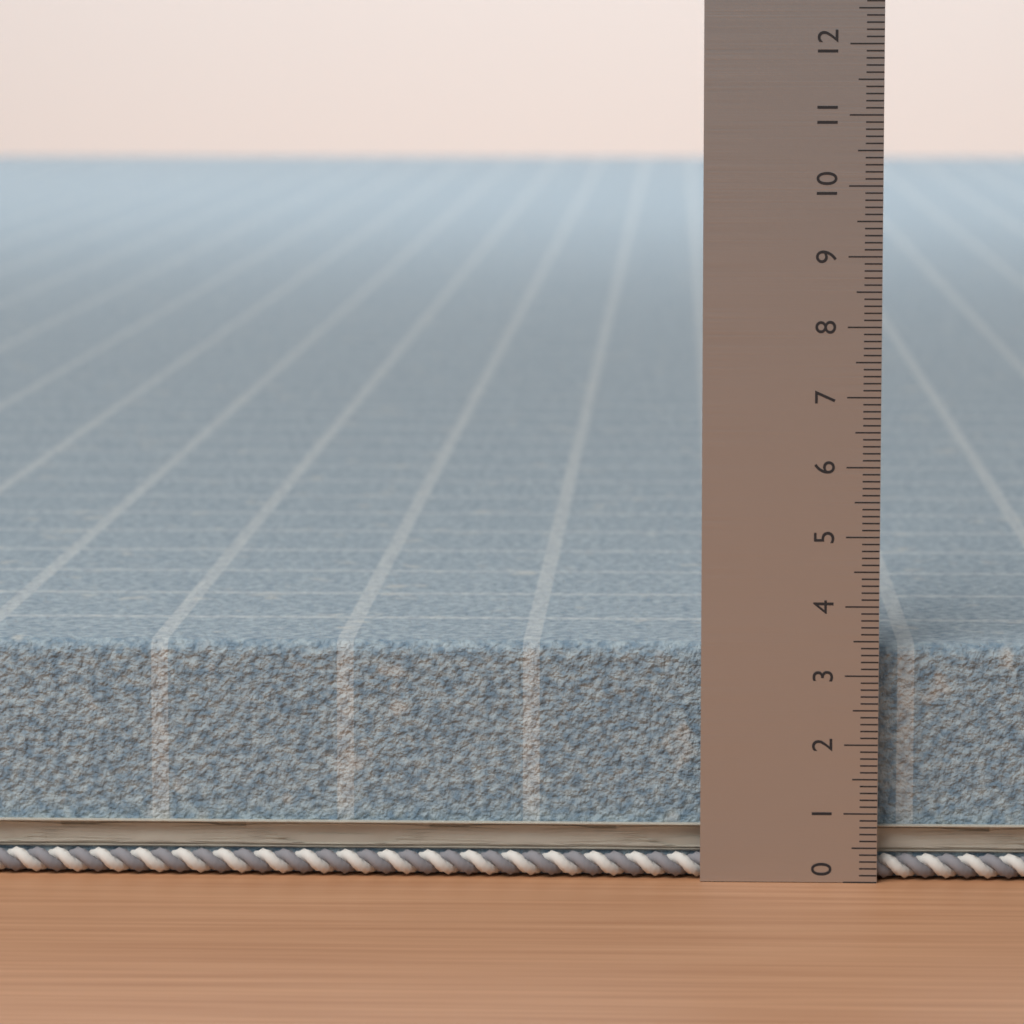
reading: 3.4 (no unit)
